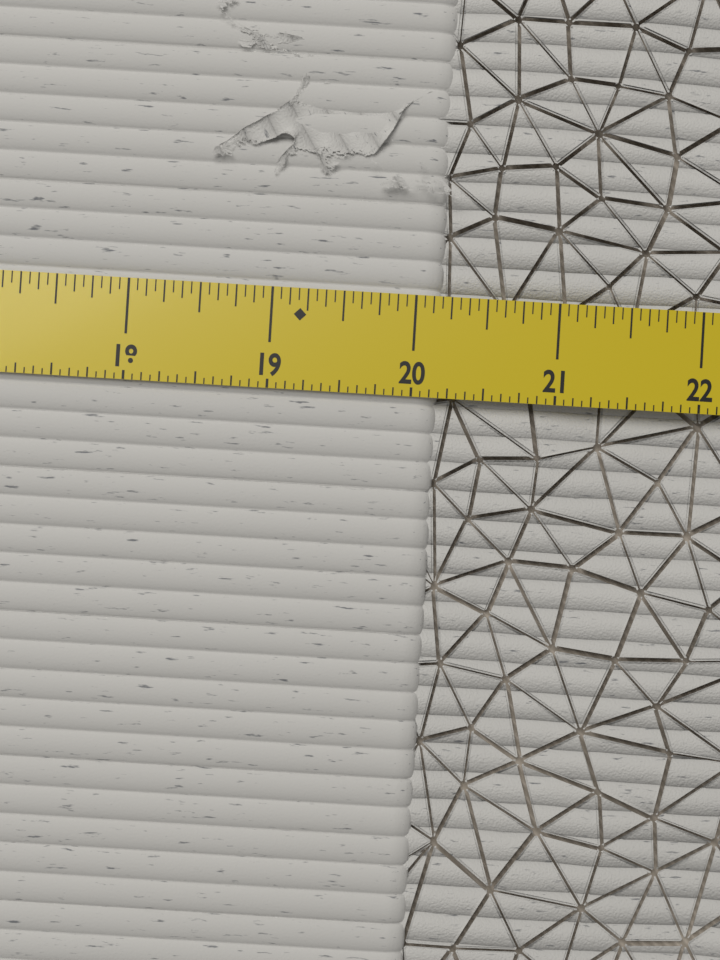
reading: 20.1875 in
